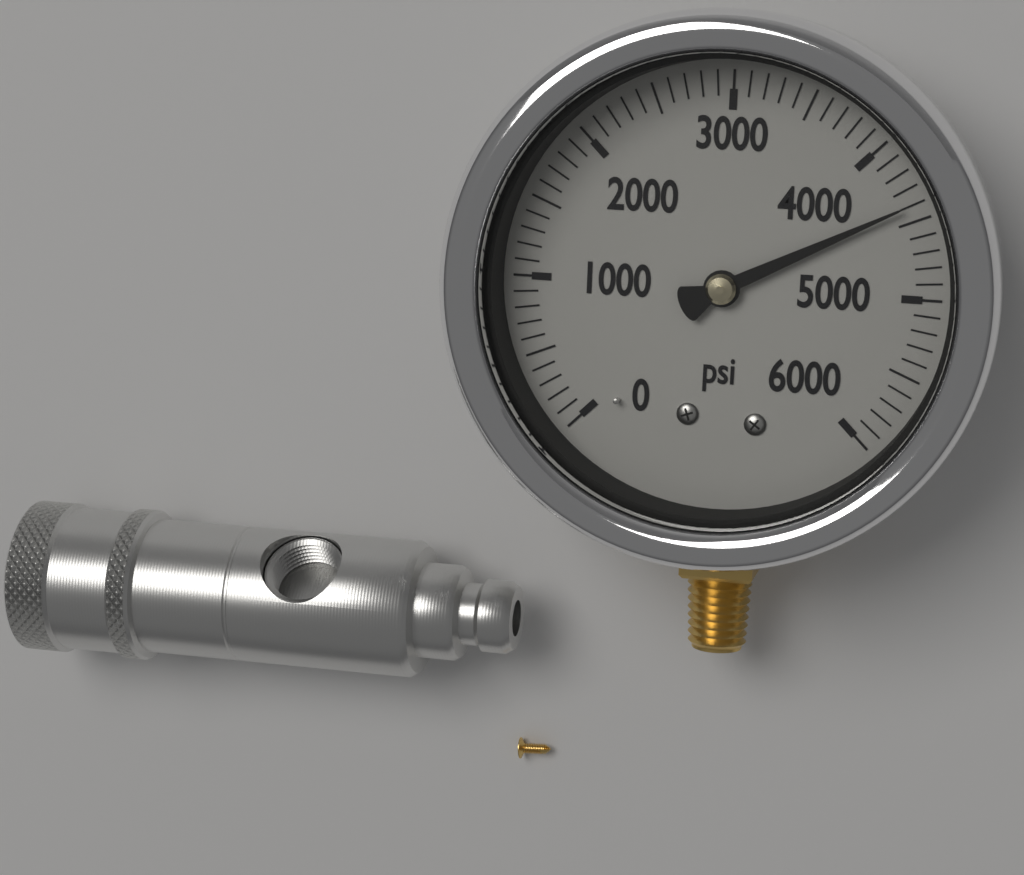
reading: 4400 psi
